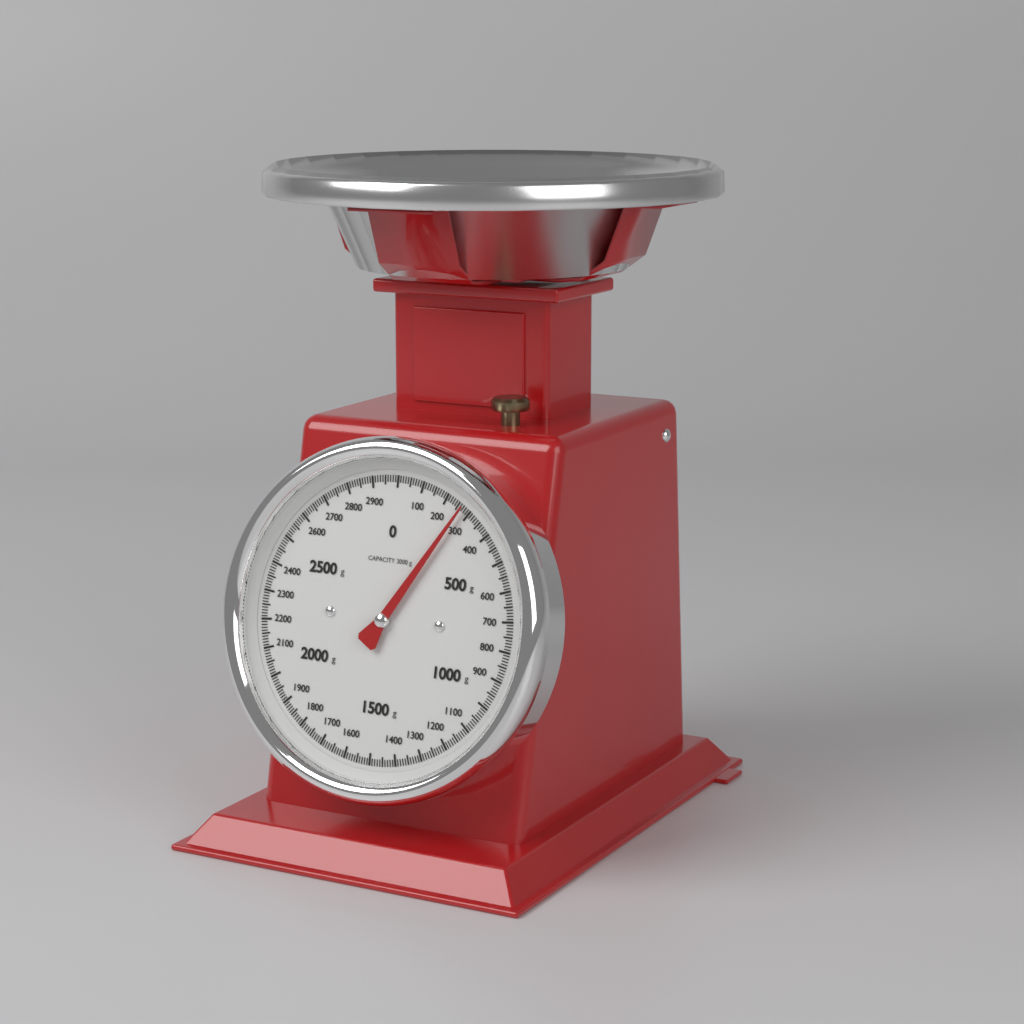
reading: 270 g
